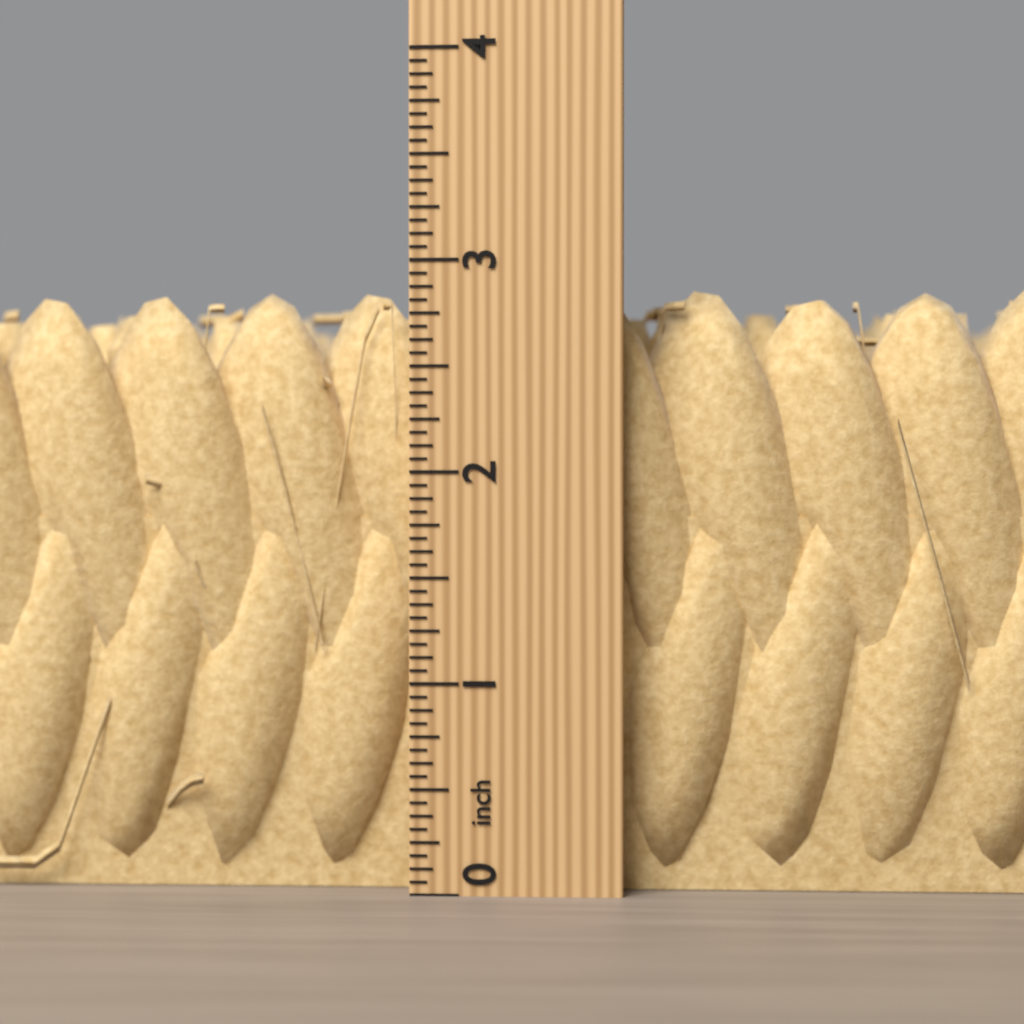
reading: 2.8750 inch
